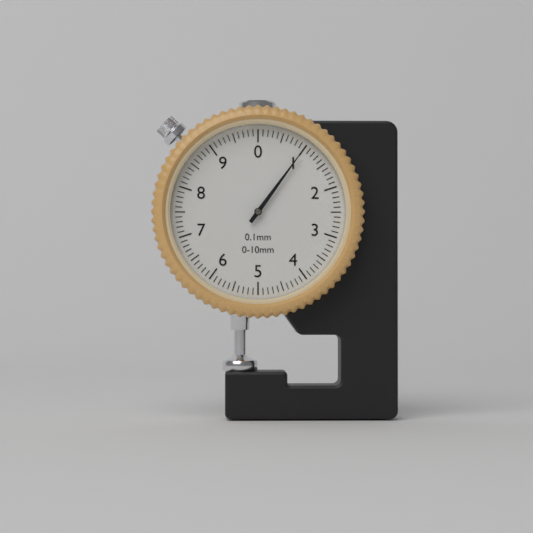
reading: 1.0 mm
